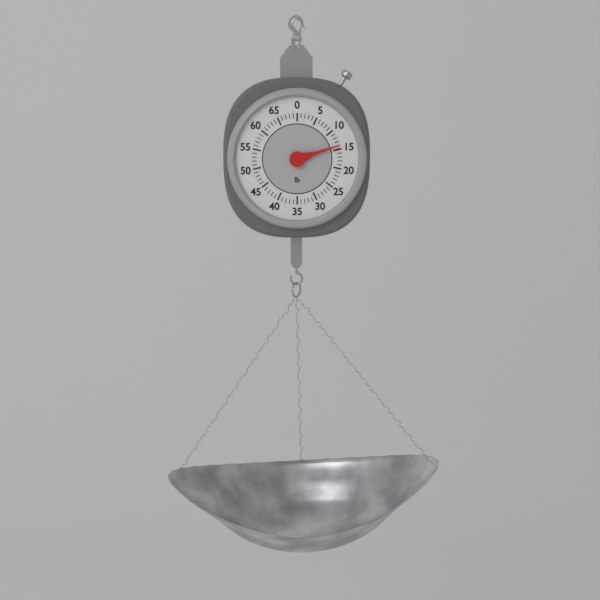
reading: 14 lb
